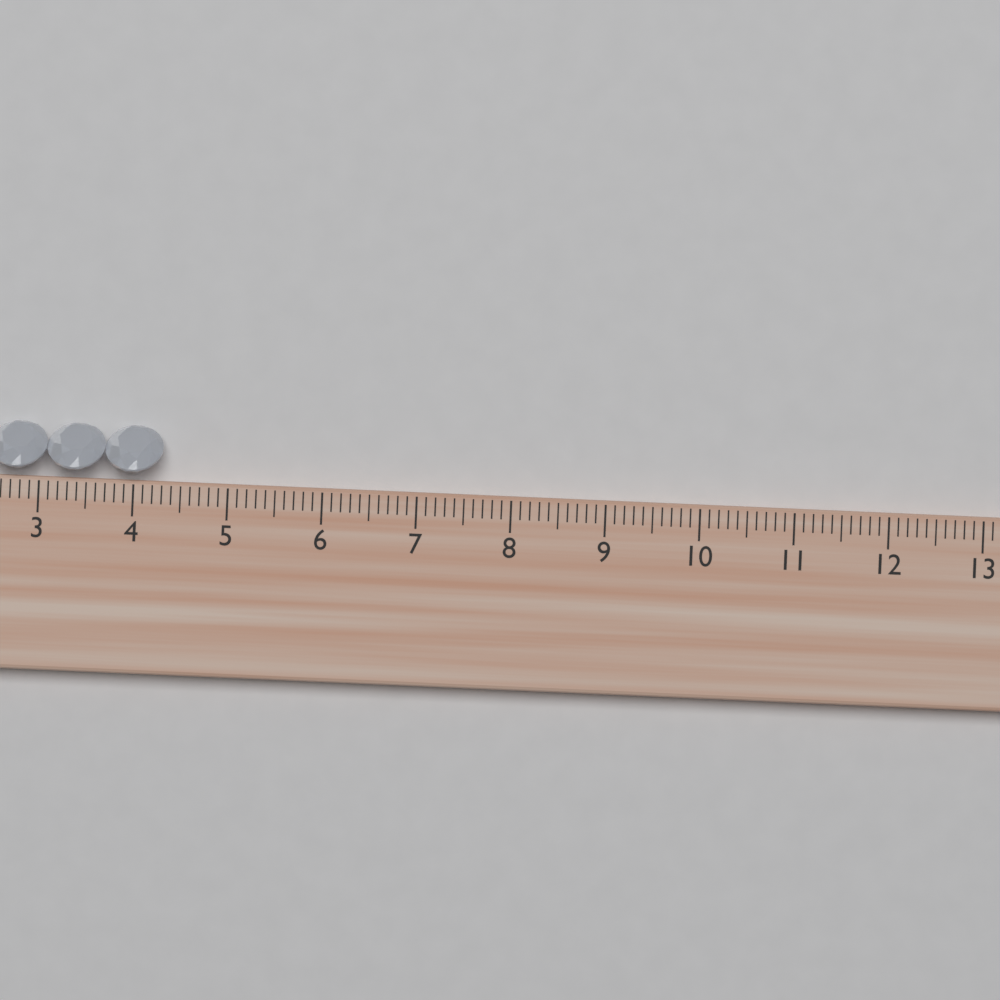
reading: 4.3 cm
